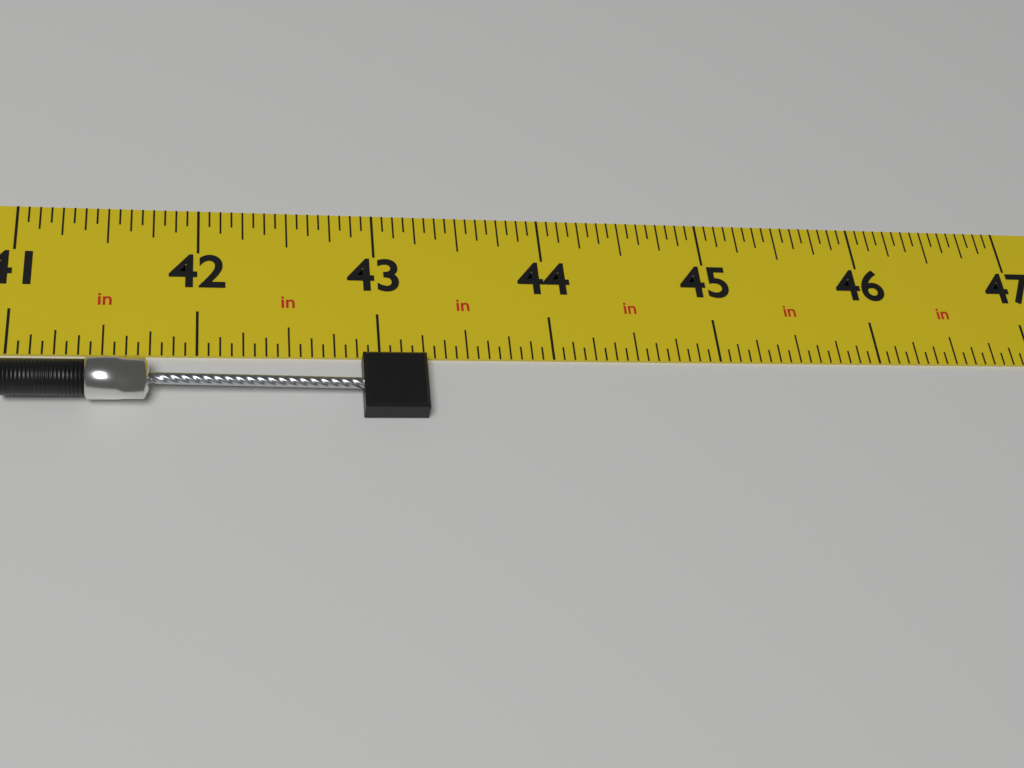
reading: 43.2500 in
